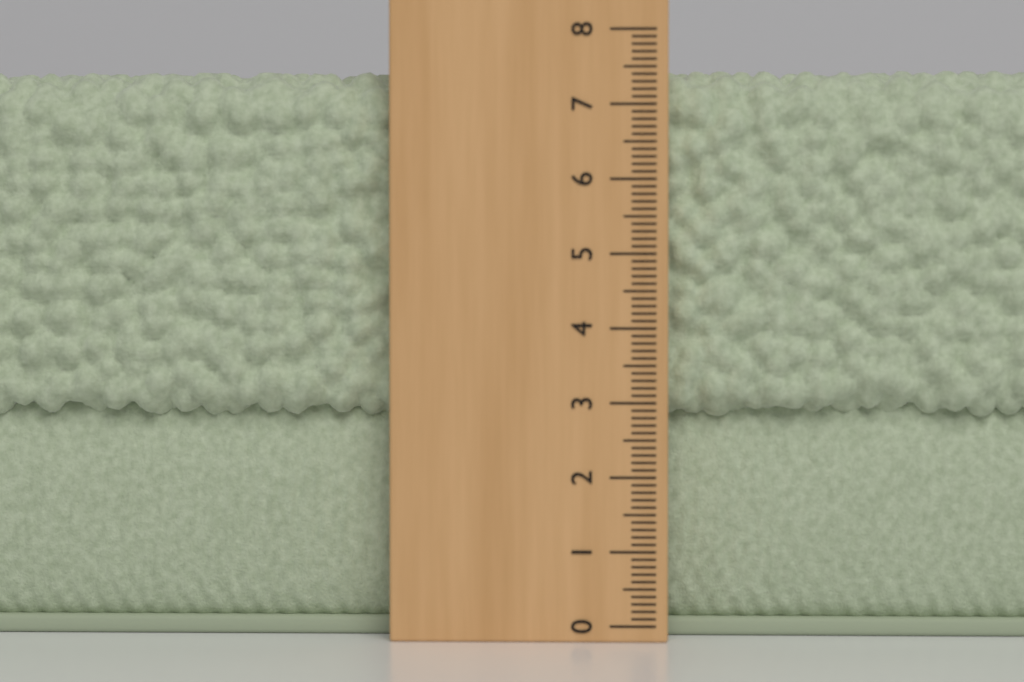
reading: 7.5 (no unit)
